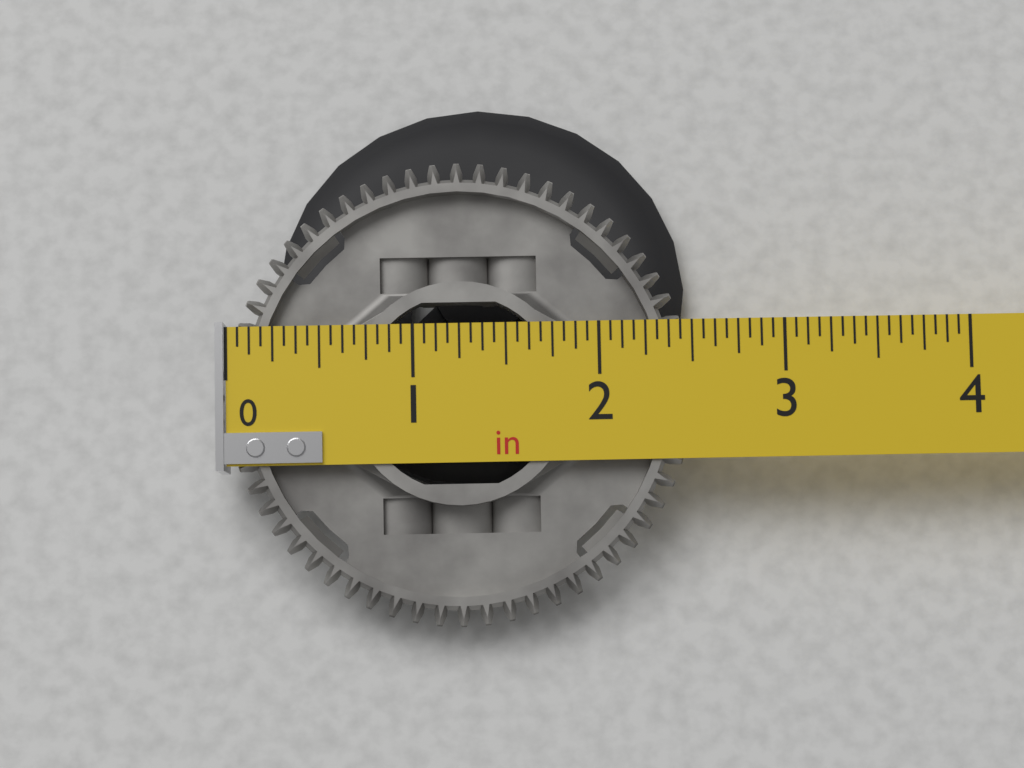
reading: 2.5000 in
